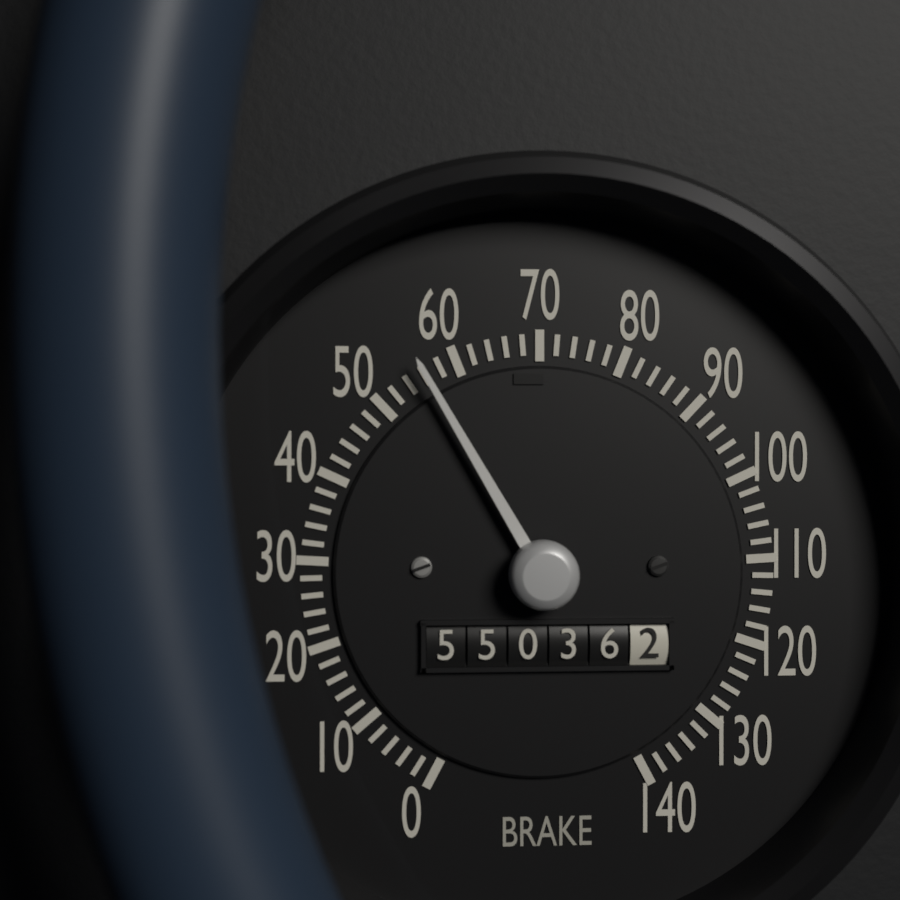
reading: 56 (no unit)
